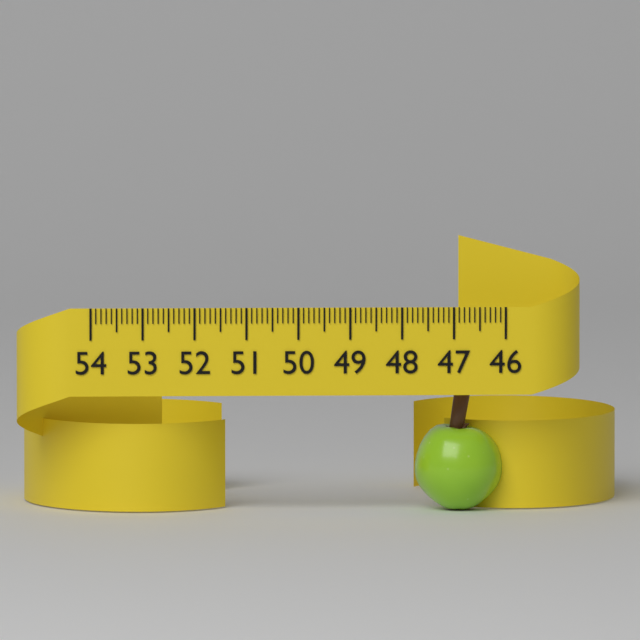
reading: 47.7 (no unit)
